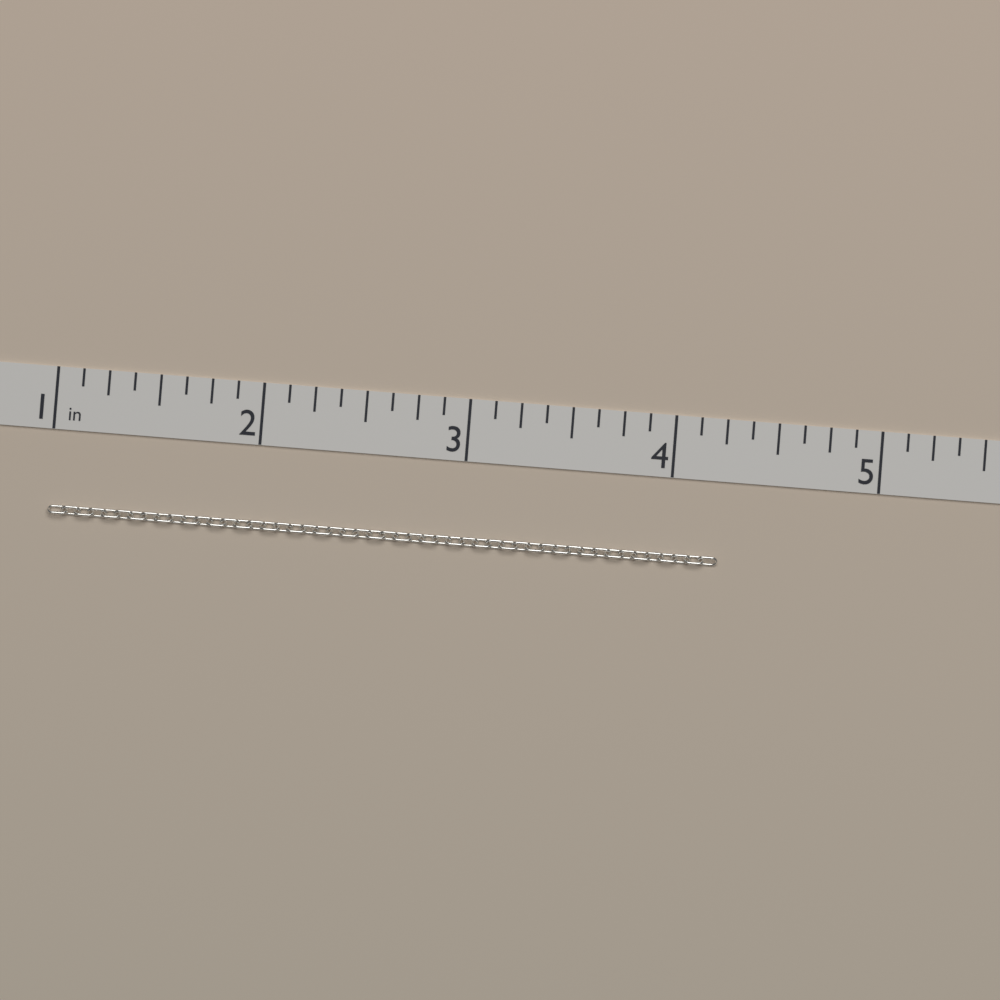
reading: 4.250 in
